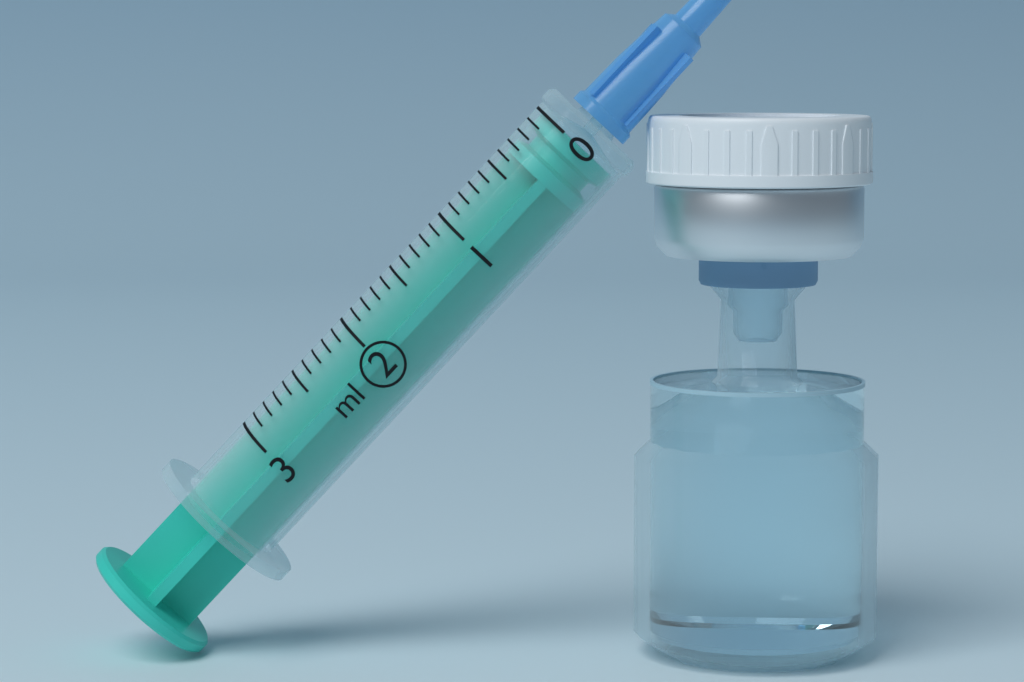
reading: 0.0 ml
